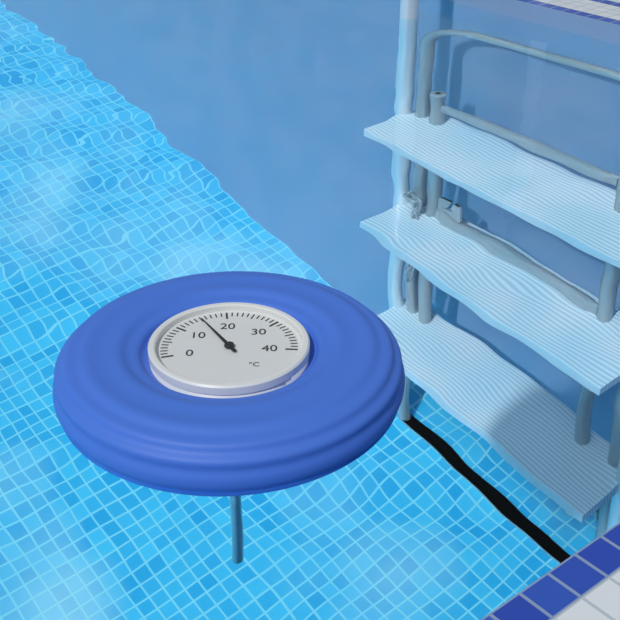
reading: 15 °C
